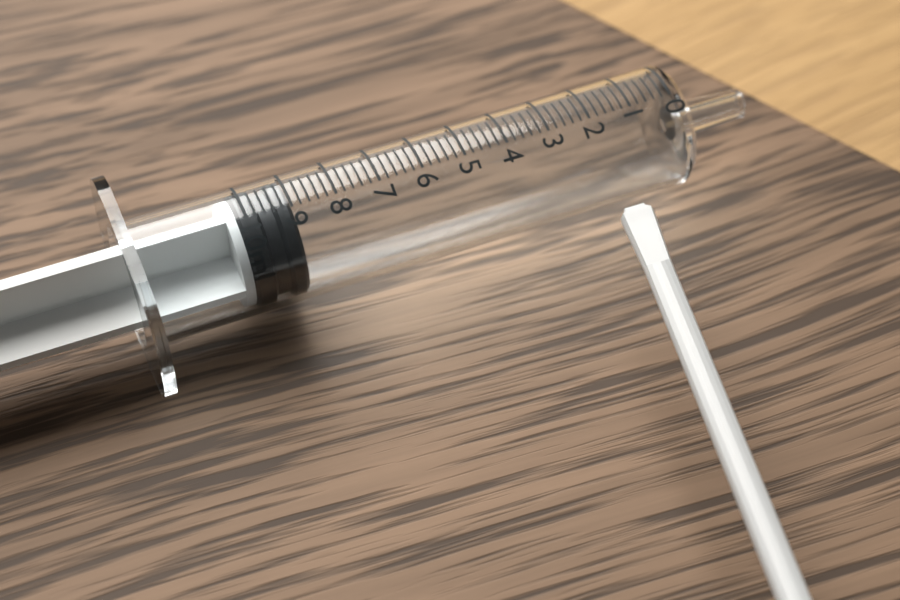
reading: 9.0 ml
